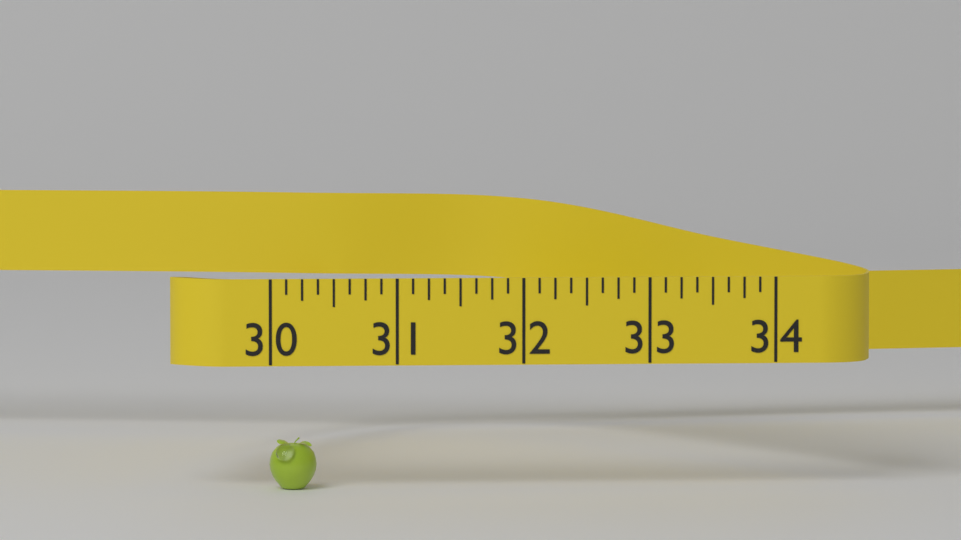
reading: 30.375 (no unit)
